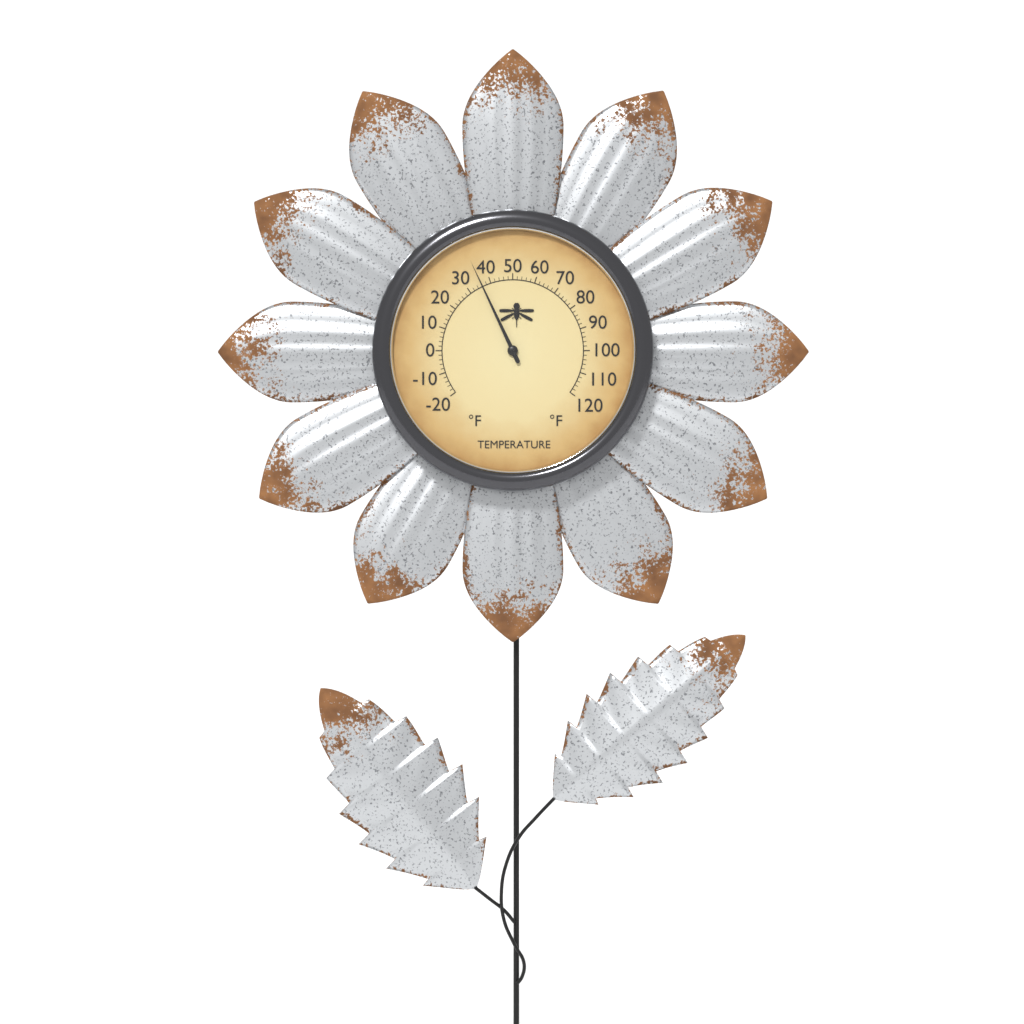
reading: 36 °F
